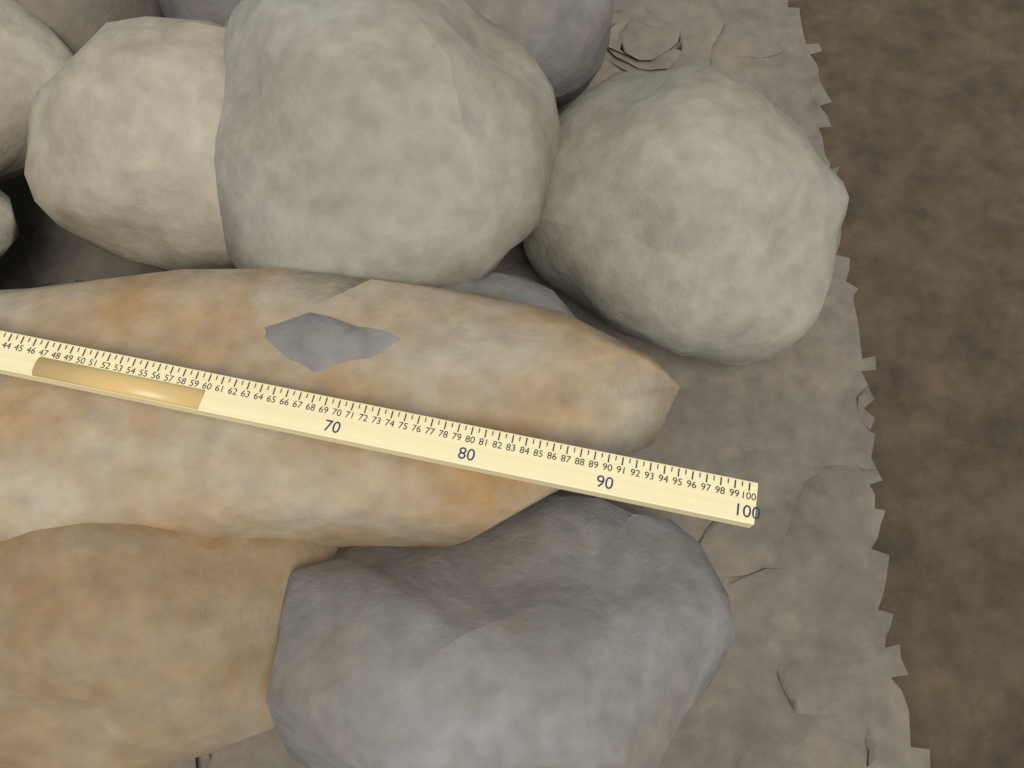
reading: 95.0 (no unit)
